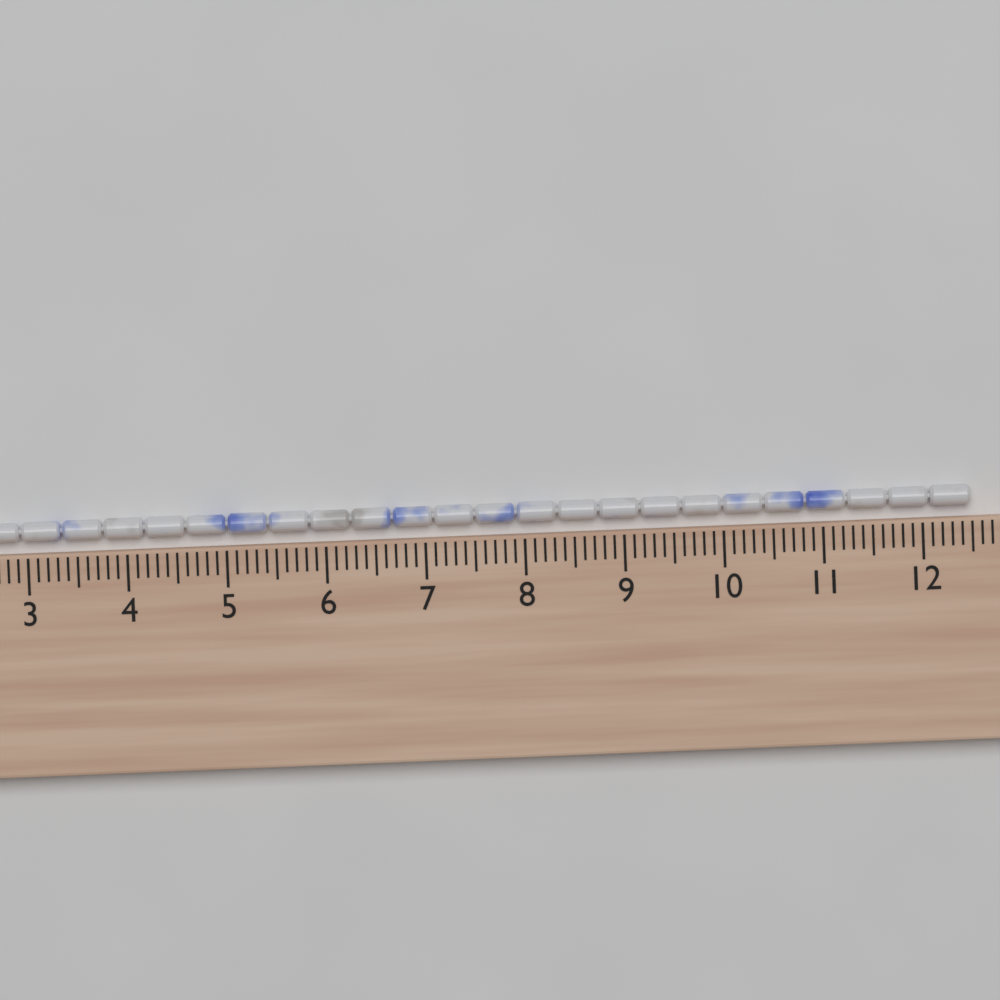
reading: 12.5 cm
